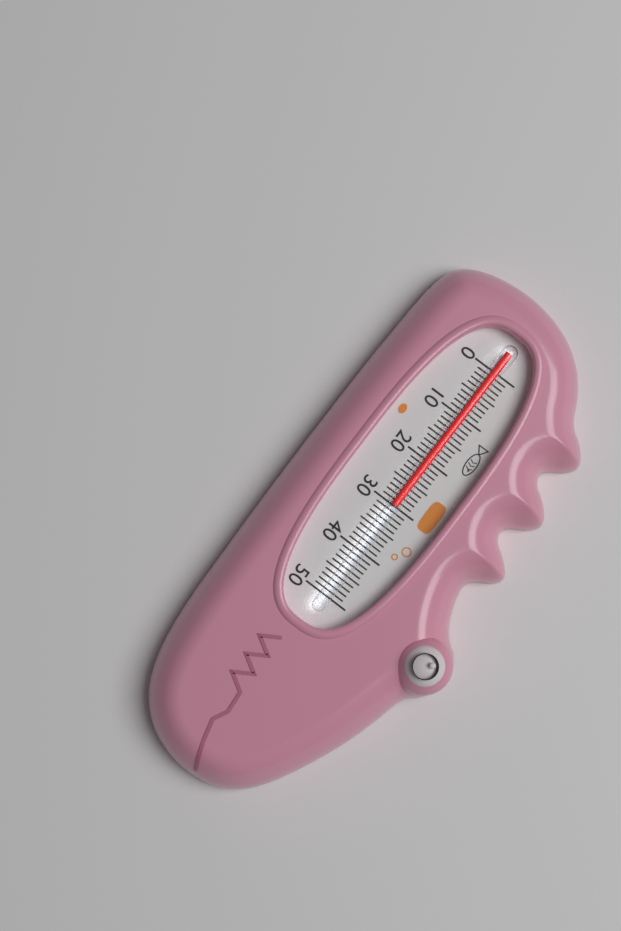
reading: 30 (no unit)
